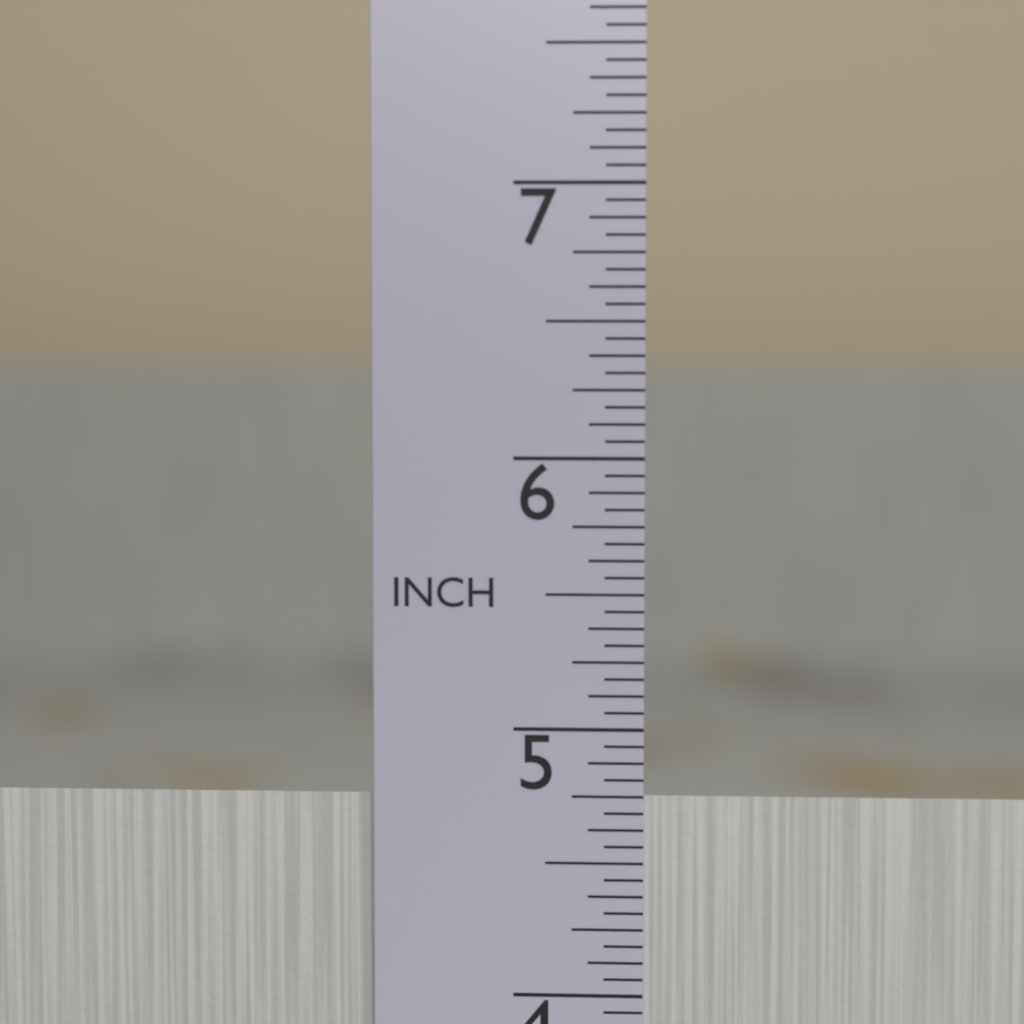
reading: 4.7500 in
